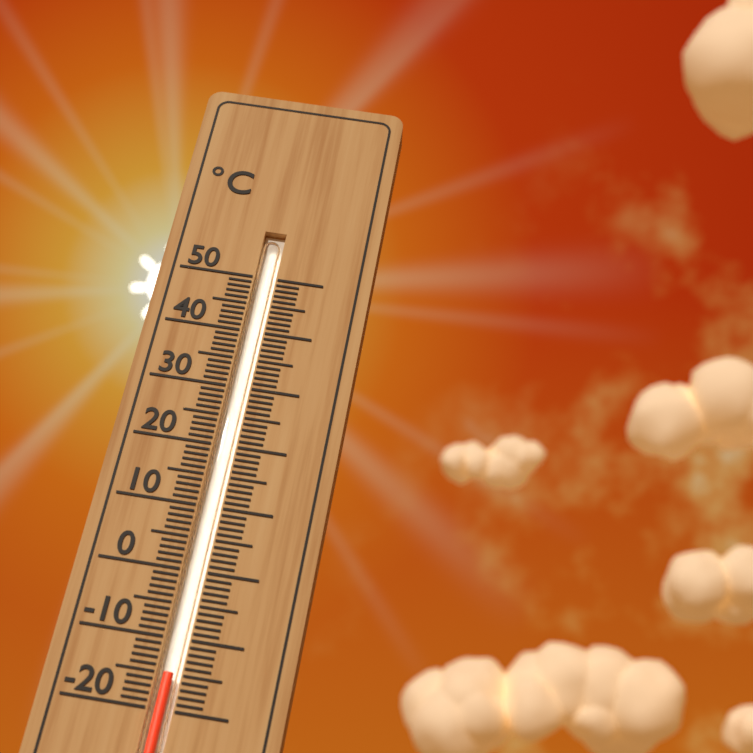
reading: -15 °C
